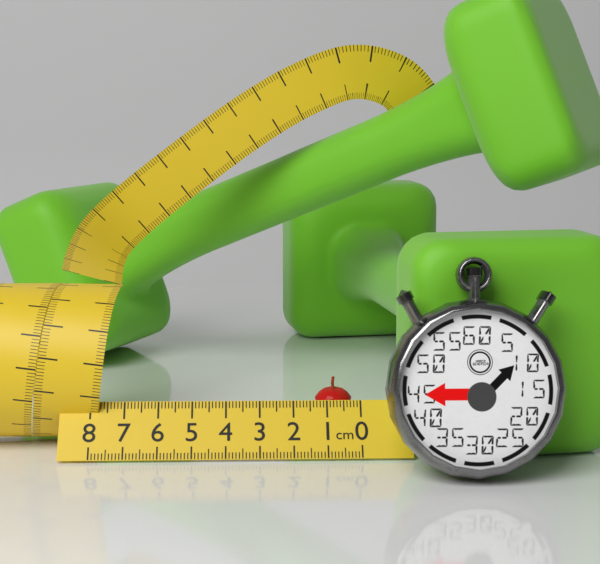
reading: 1.2 cm
